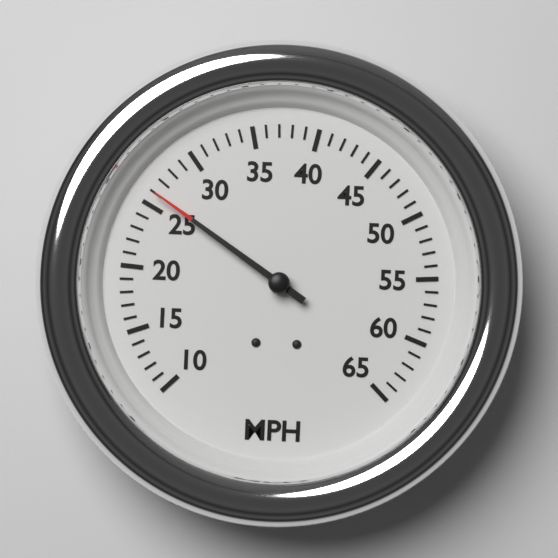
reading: 26 MPH
